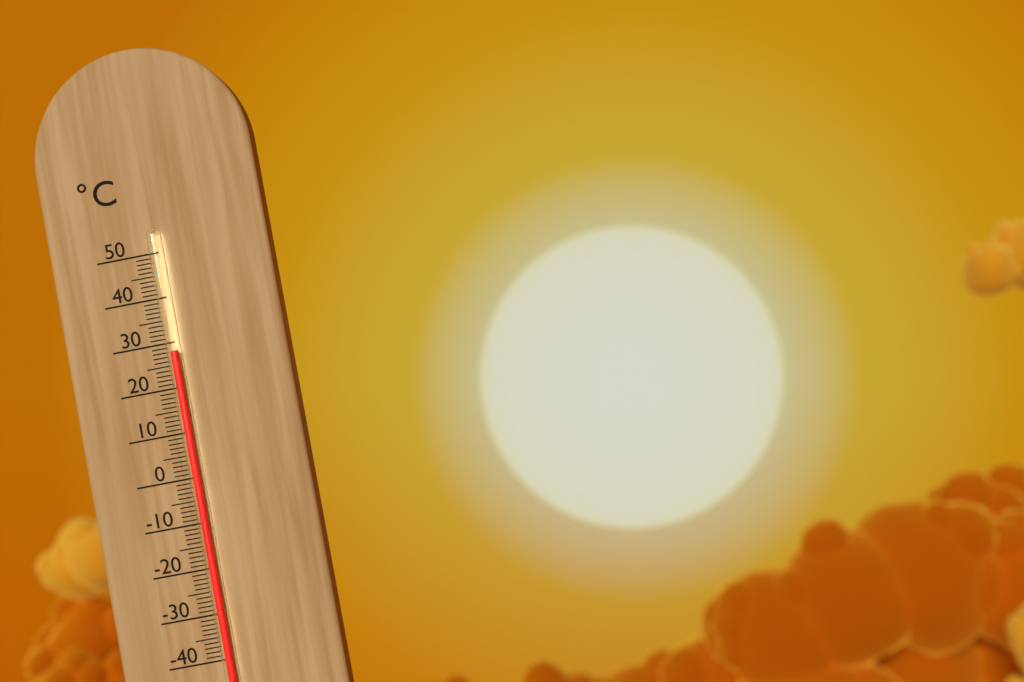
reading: 28 °C
